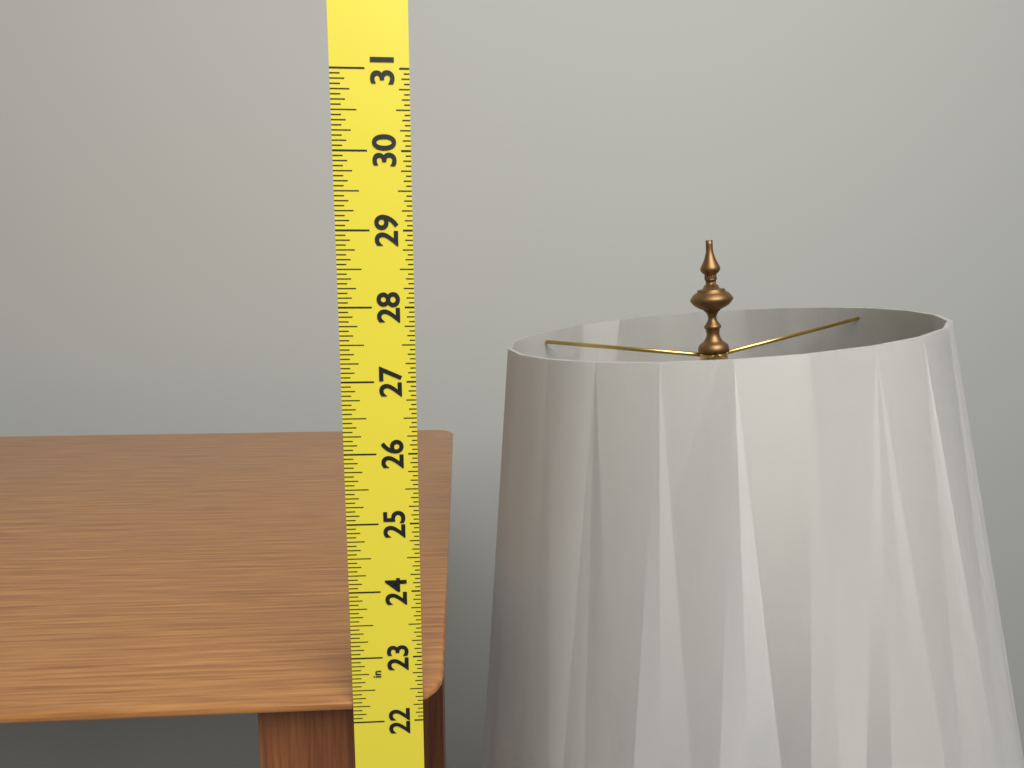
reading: 22.3125 in
